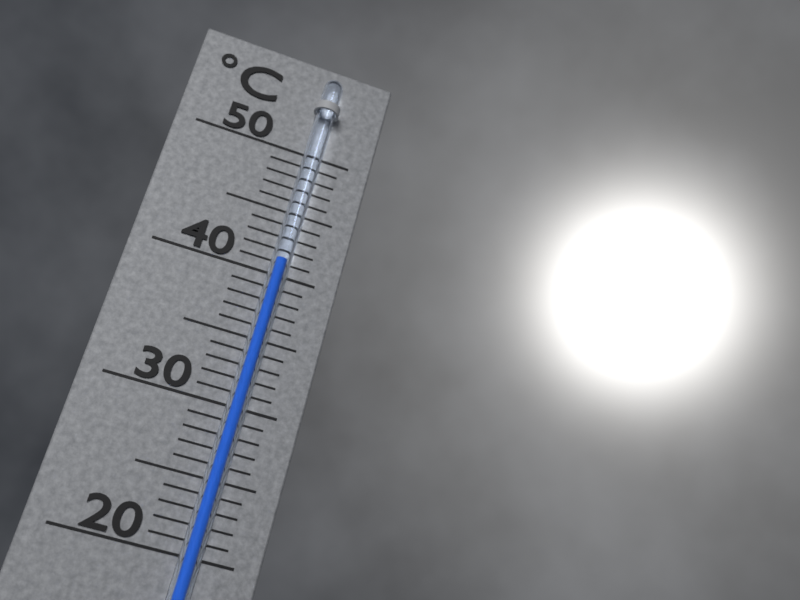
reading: 41 °C
